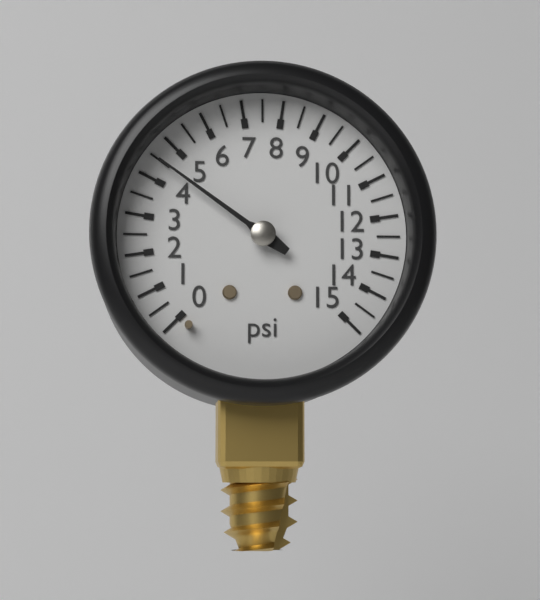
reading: 4.5 psi
